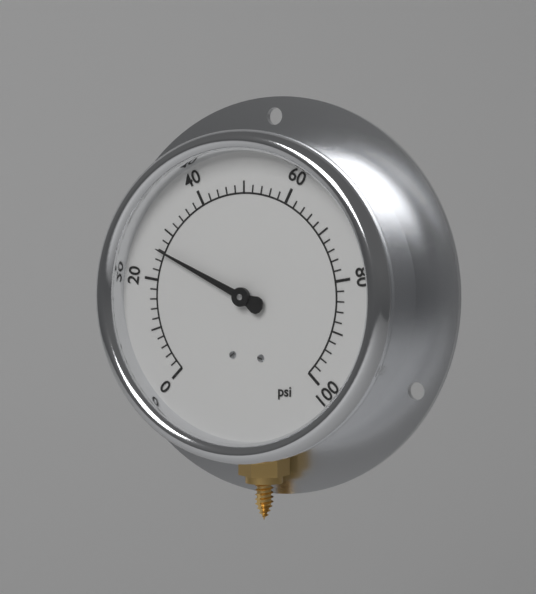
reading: 26 psi
